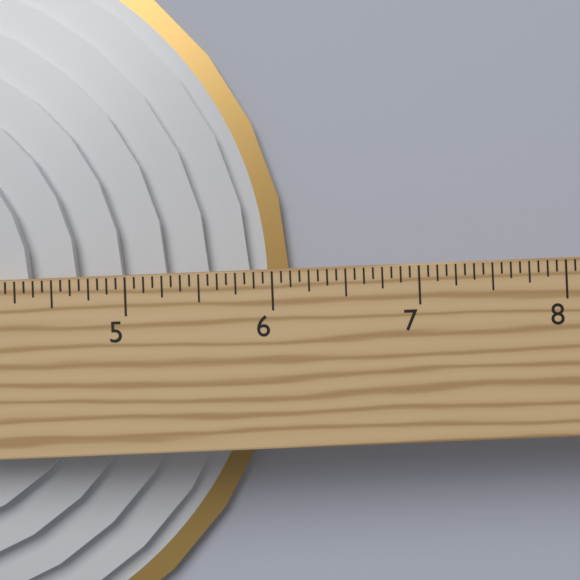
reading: 6.1250 in
